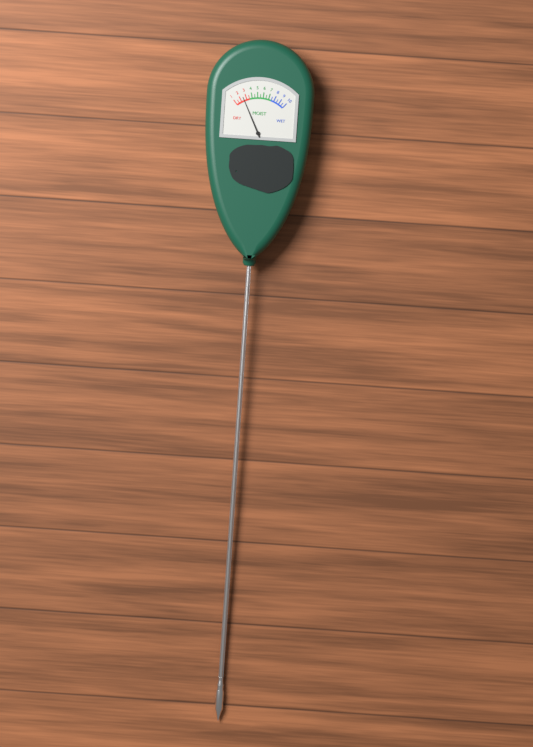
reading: 2.5 (no unit)
